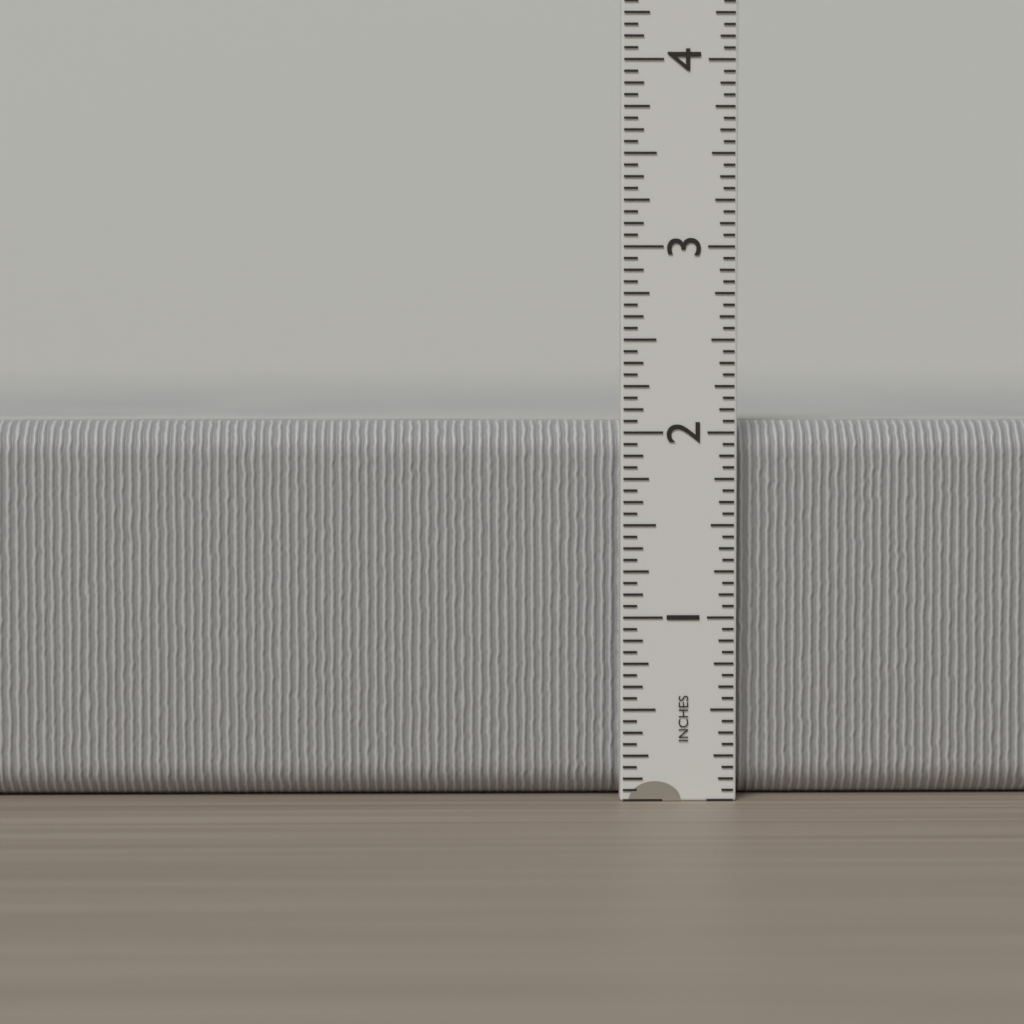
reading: 2.0625 in
